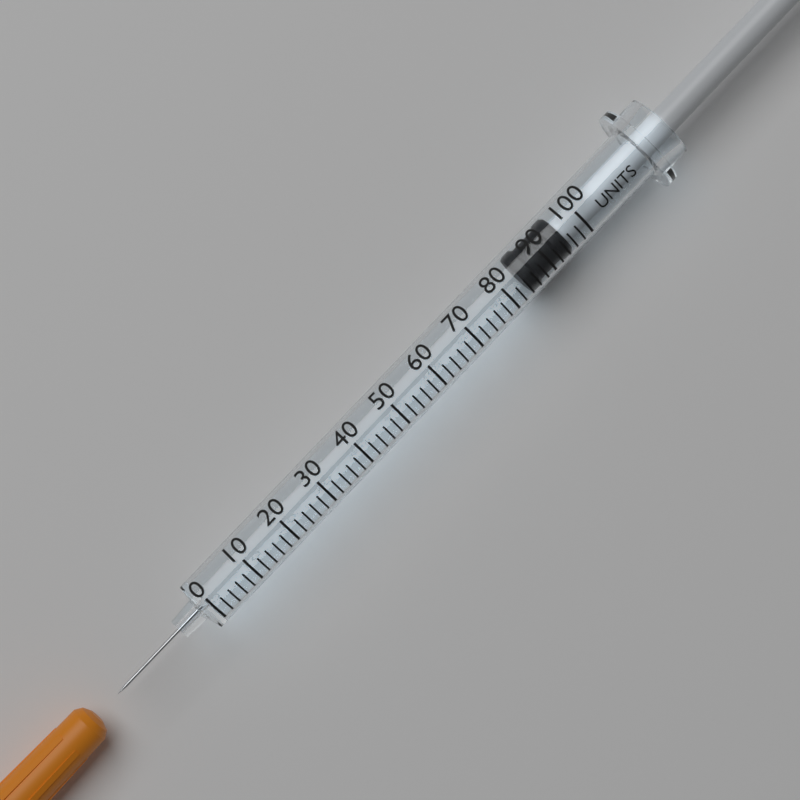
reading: 84 units
